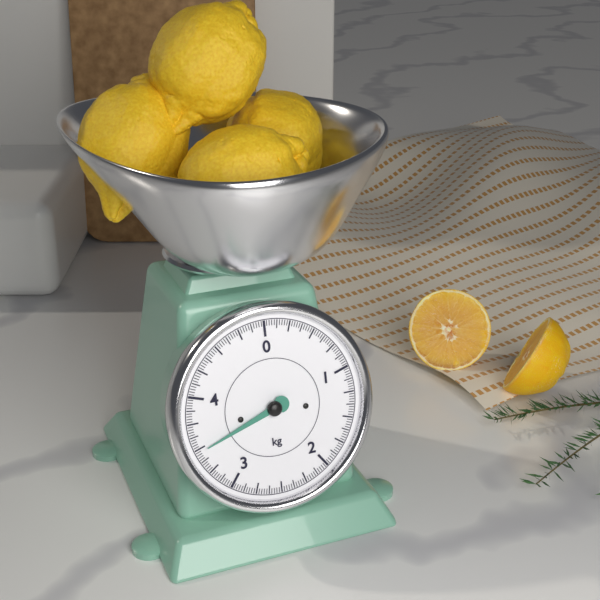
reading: 3.475 kg
